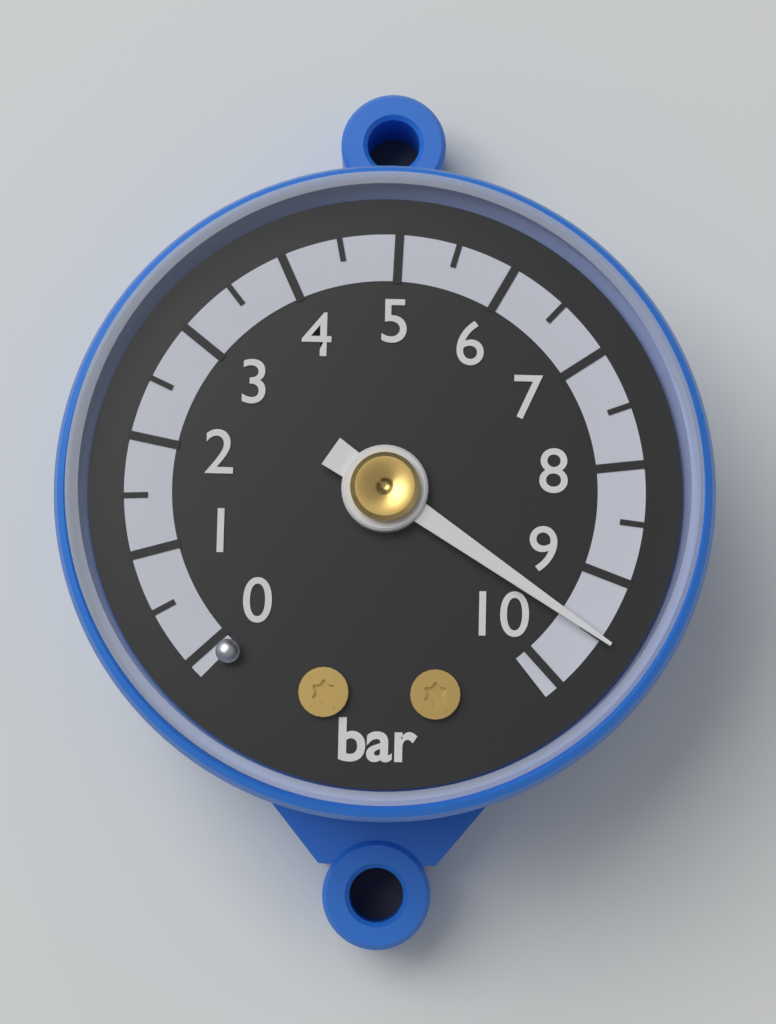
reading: 9.5 bar
